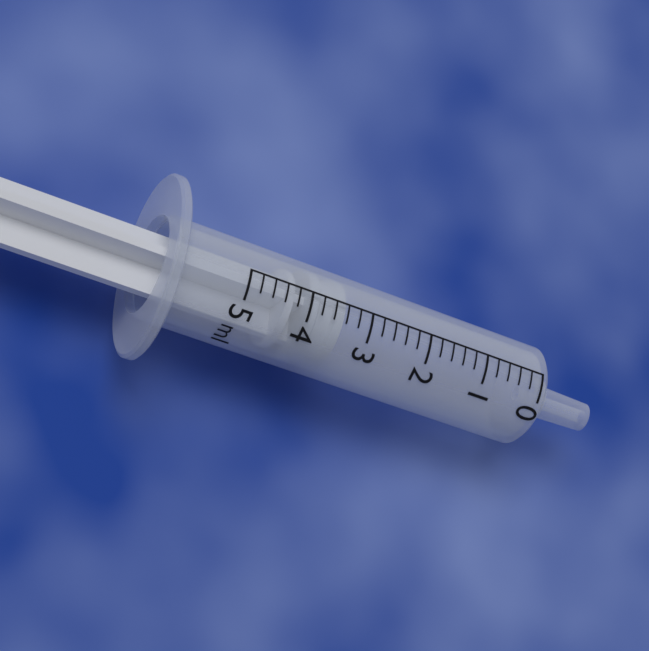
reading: 3.4 ml
